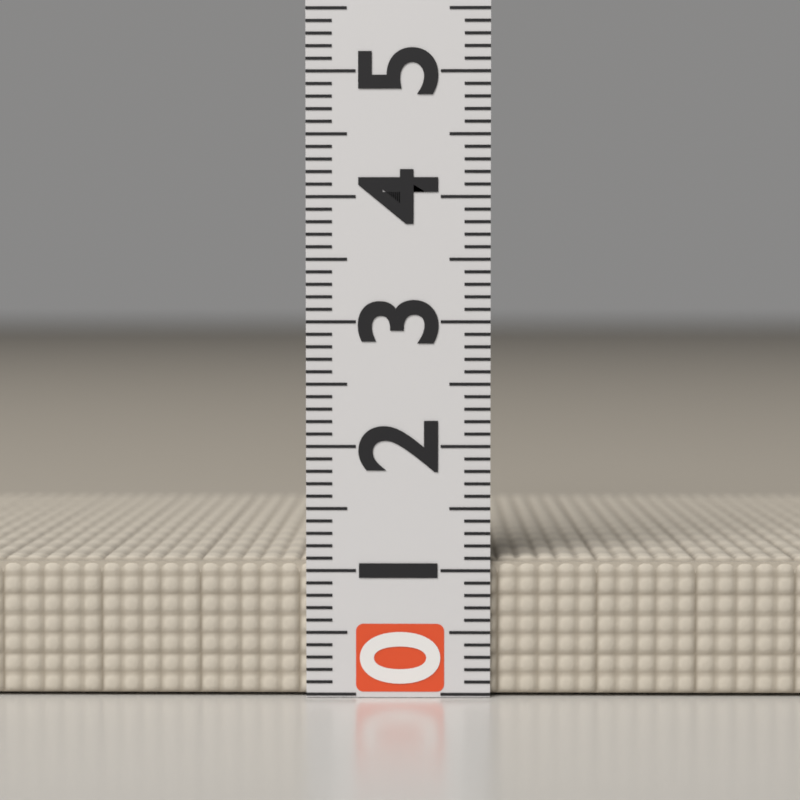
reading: 1.1 (no unit)
